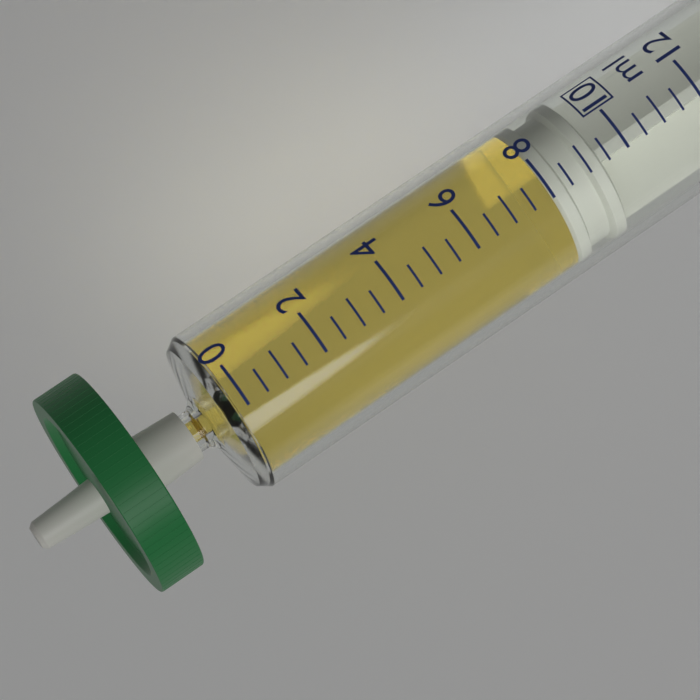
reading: 8.0 ml
